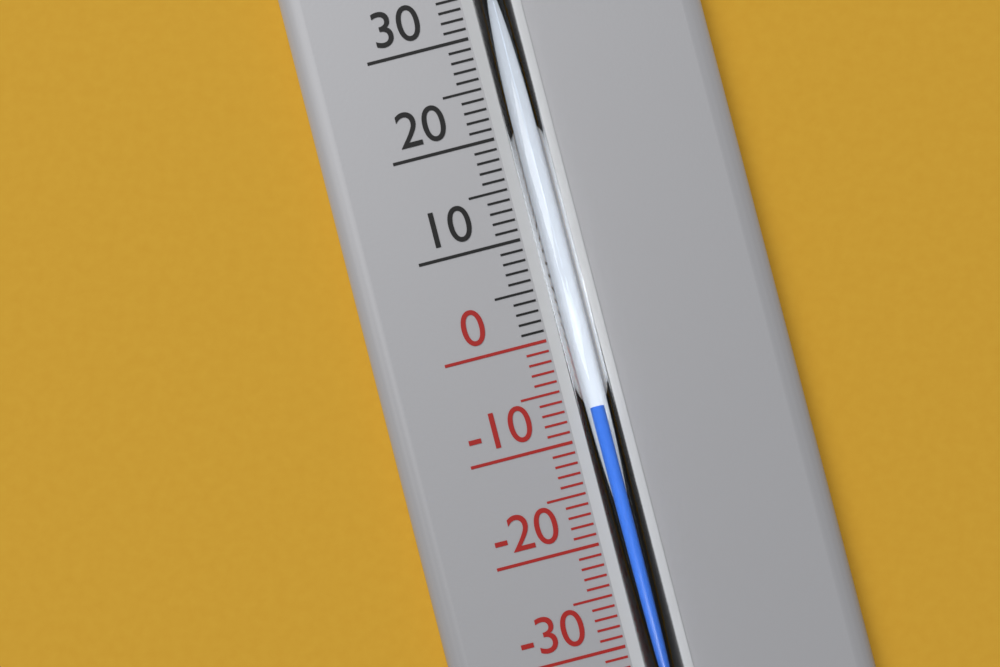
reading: -7 °C
